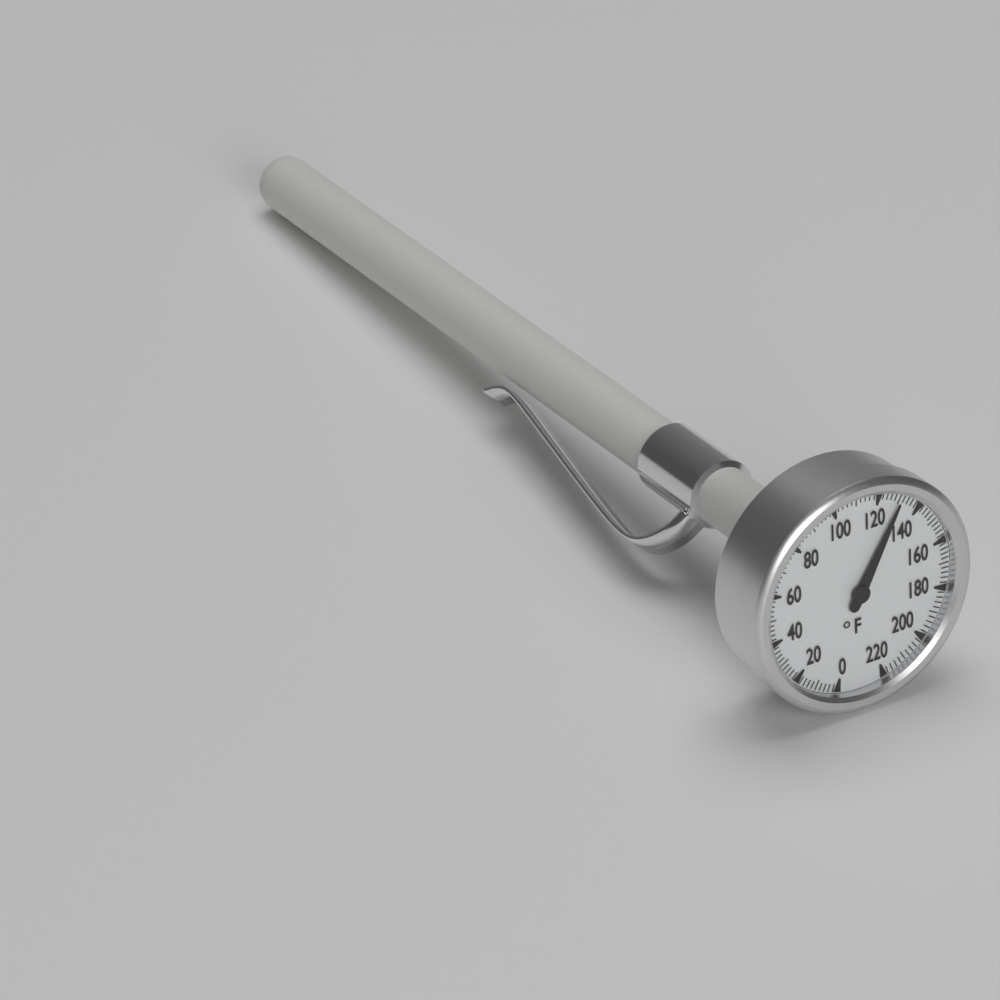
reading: 130 °F
